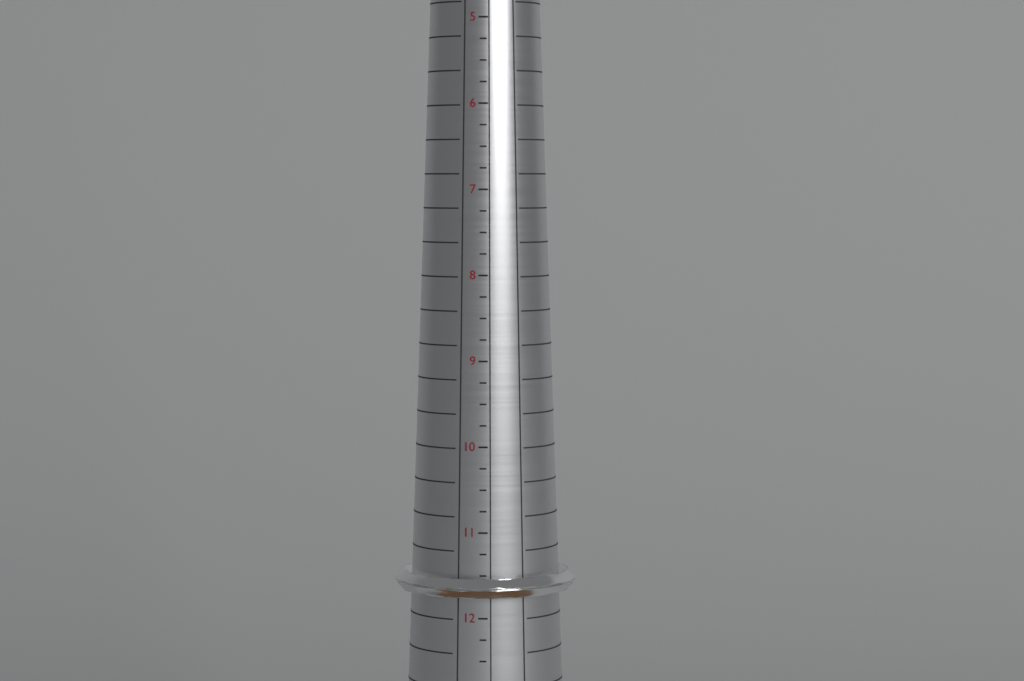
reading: 11.75 (no unit)
